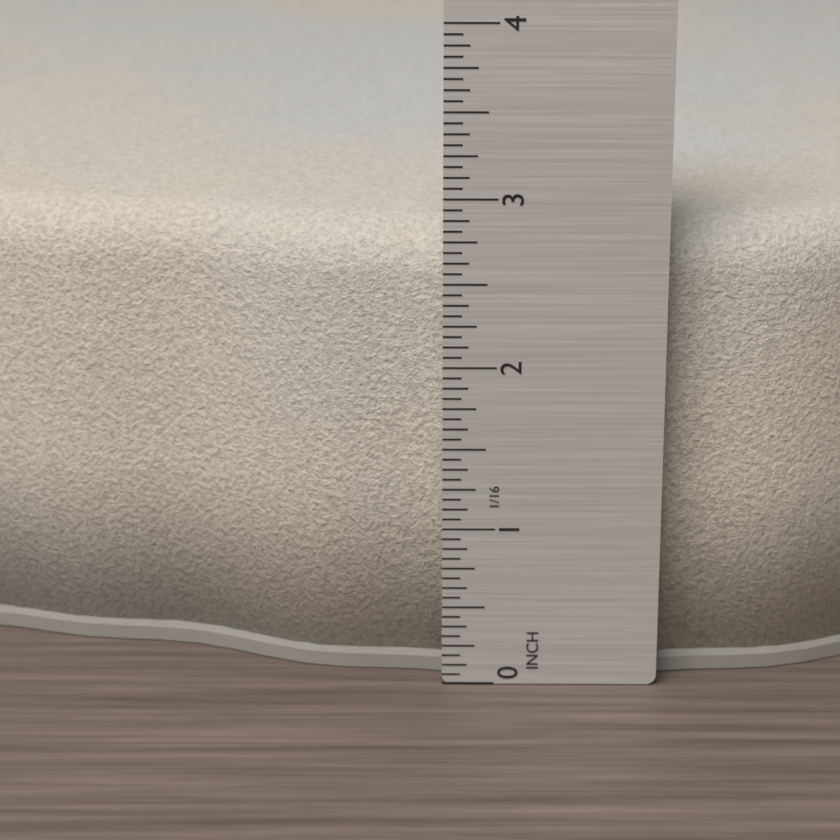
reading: 2.8125 in
